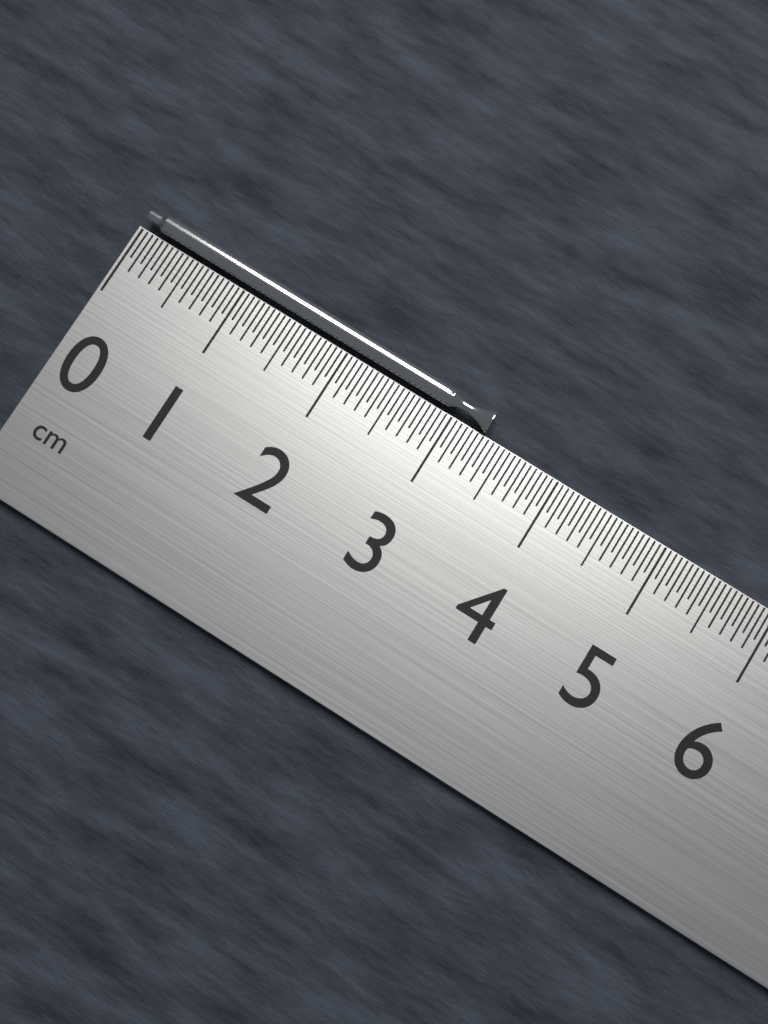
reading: 3.30 cm
